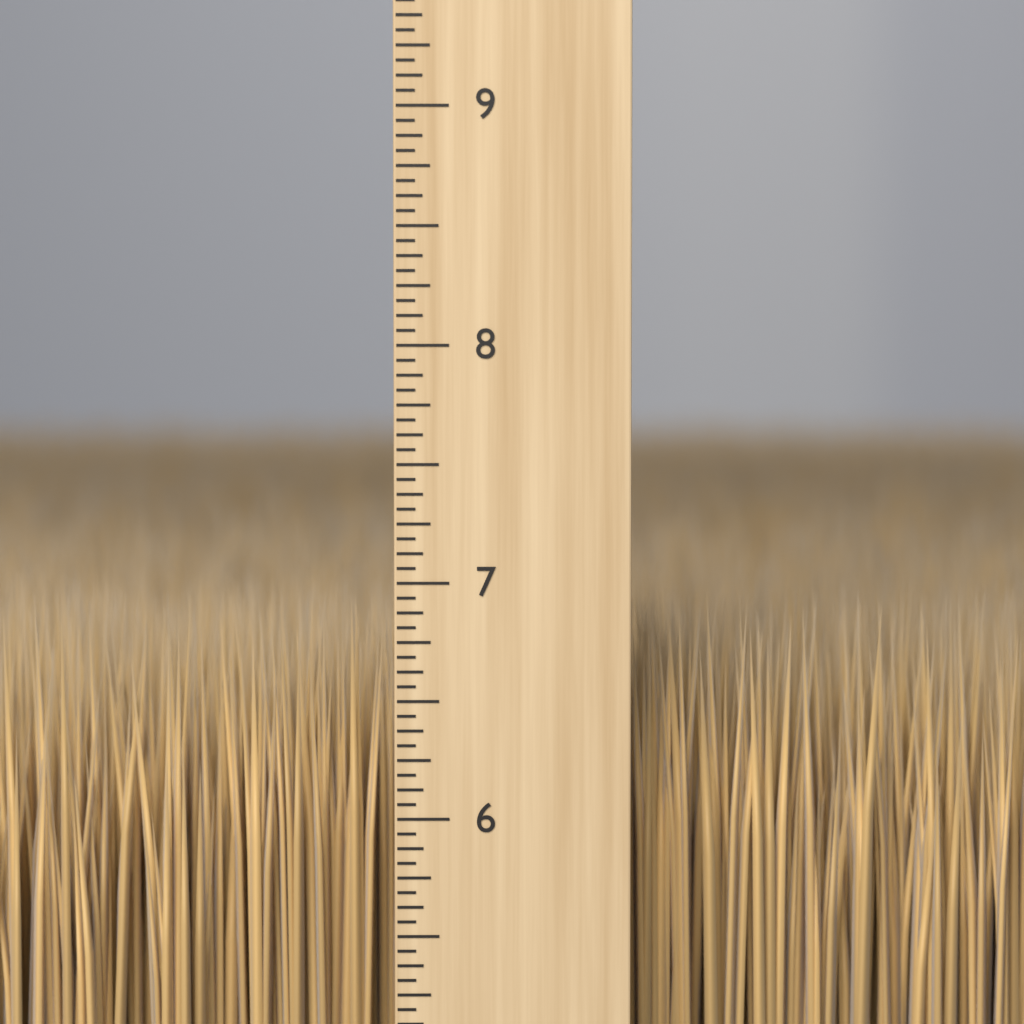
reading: 6.9375 inch
